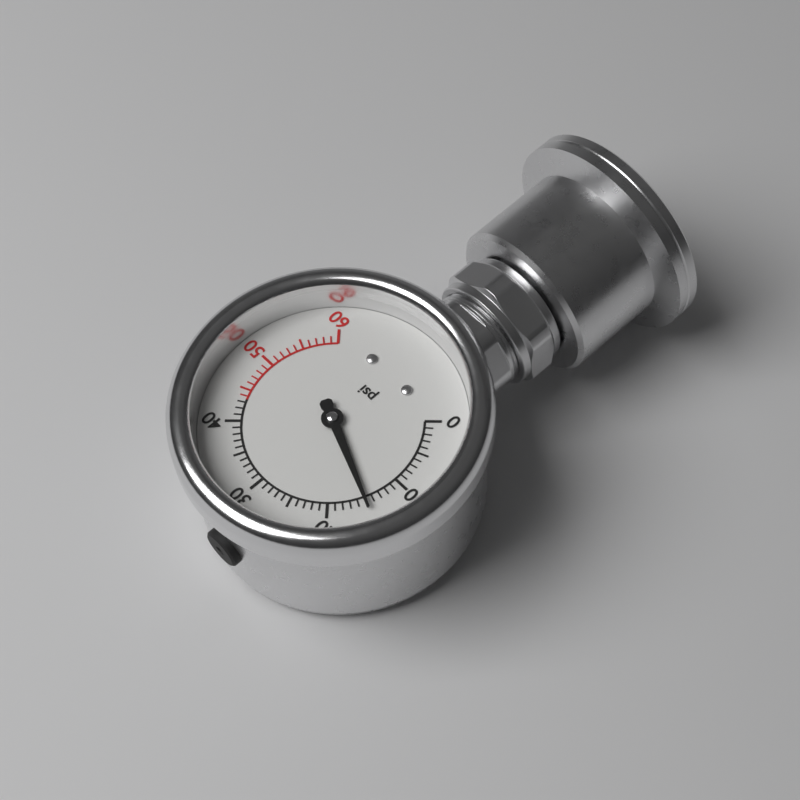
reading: 15 psi
